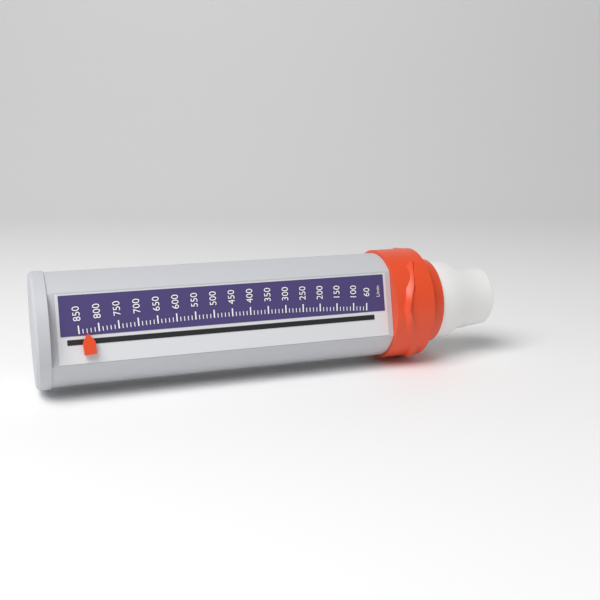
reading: 830 L/min
